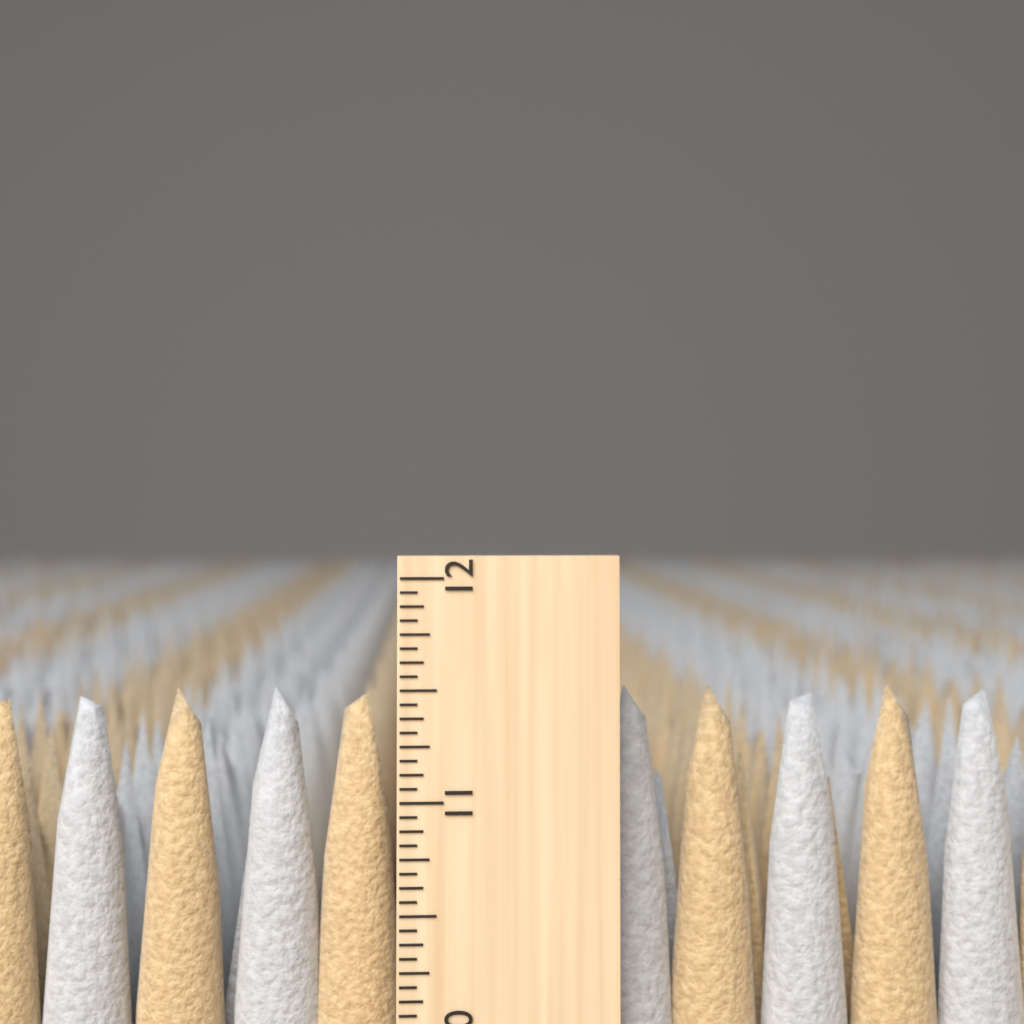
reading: 11.5000 inch
